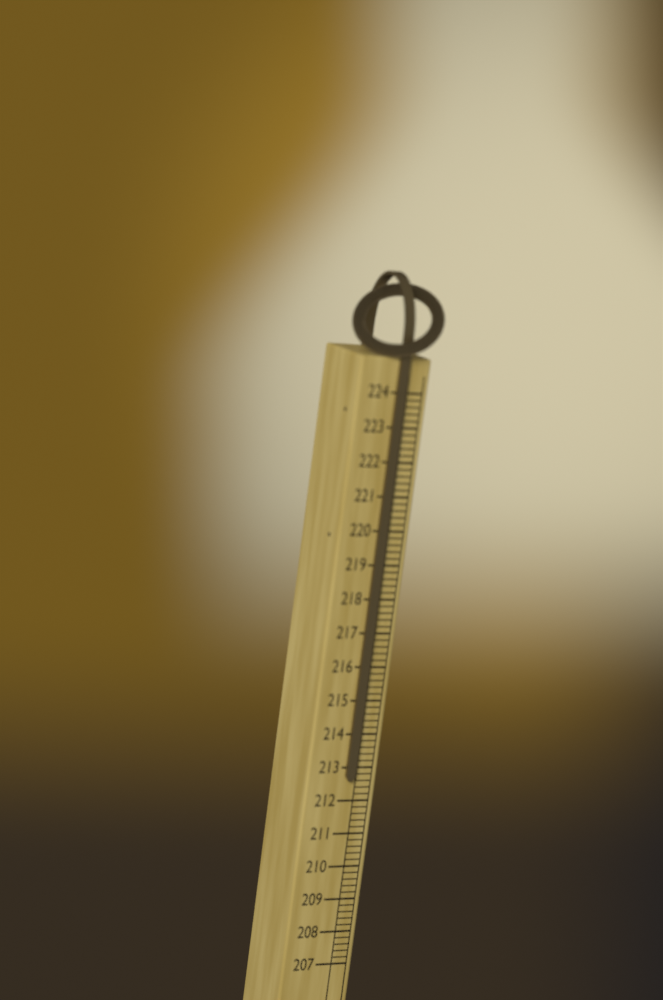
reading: 212.6 (no unit)
